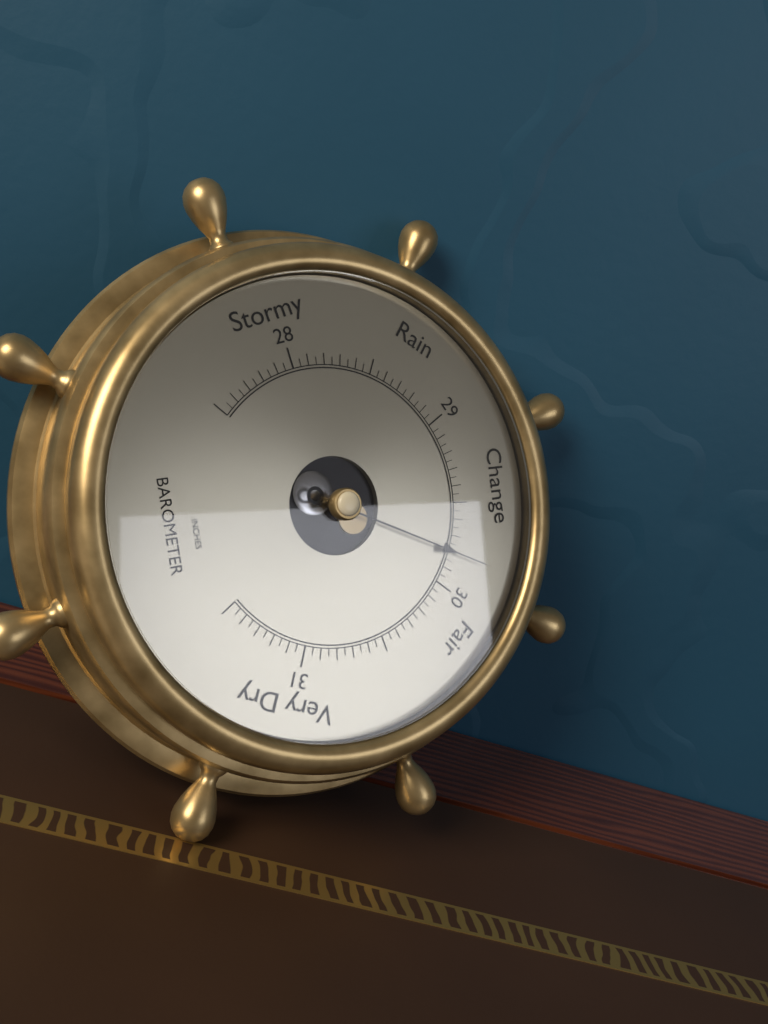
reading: 29.80 inHg
